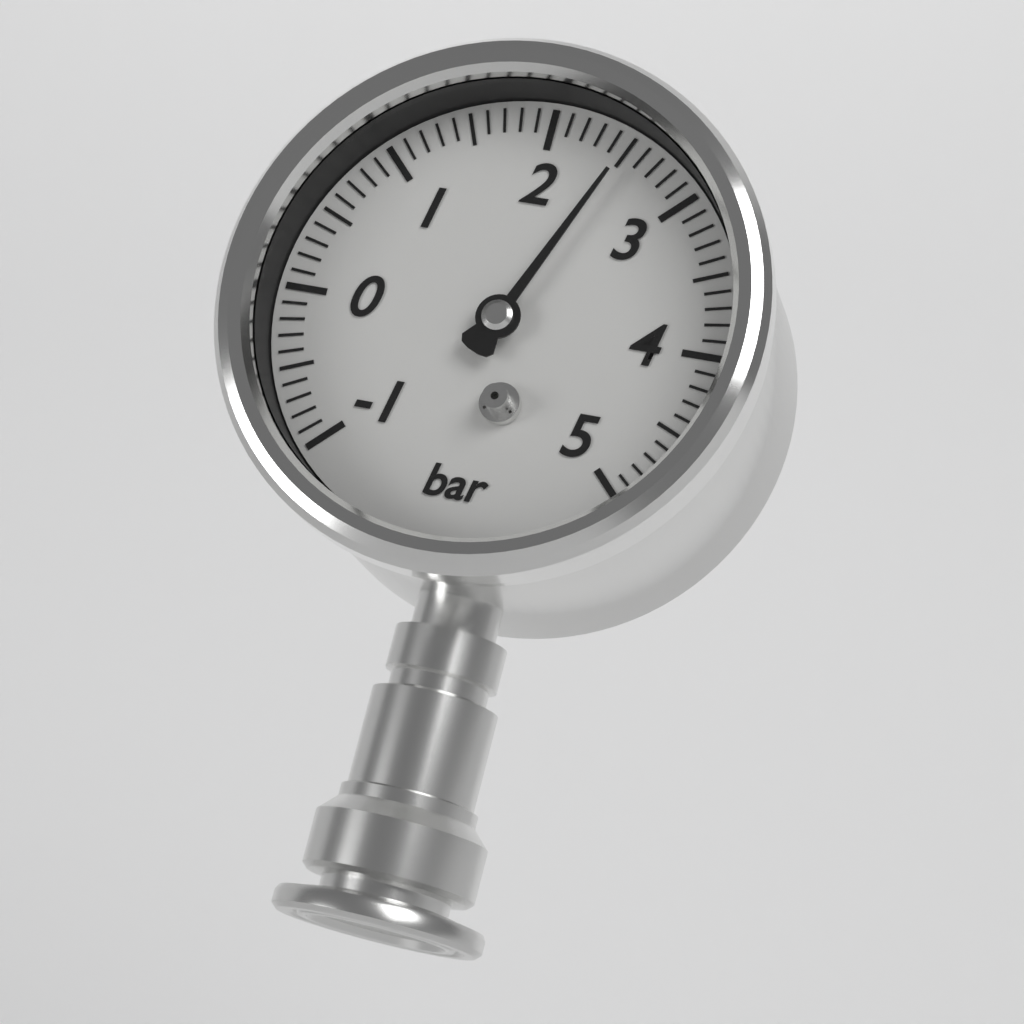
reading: 2.5 bar
